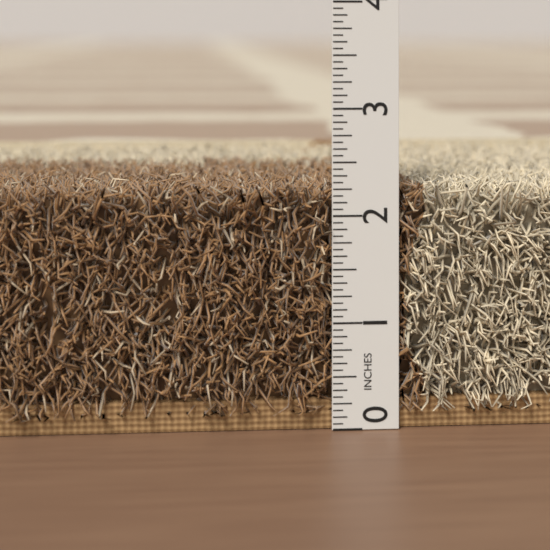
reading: 2.3125 in
